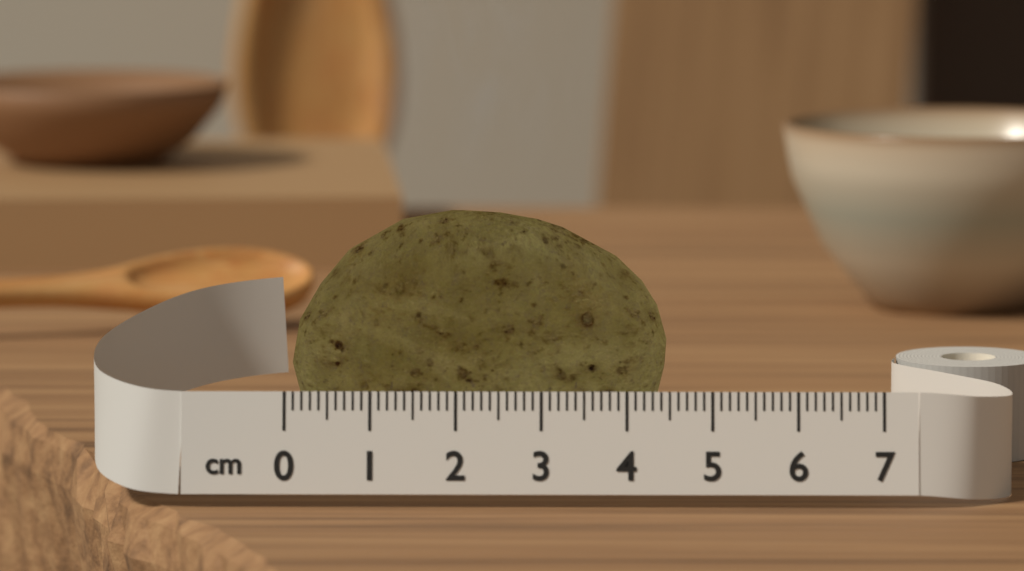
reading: 4.5 cm
